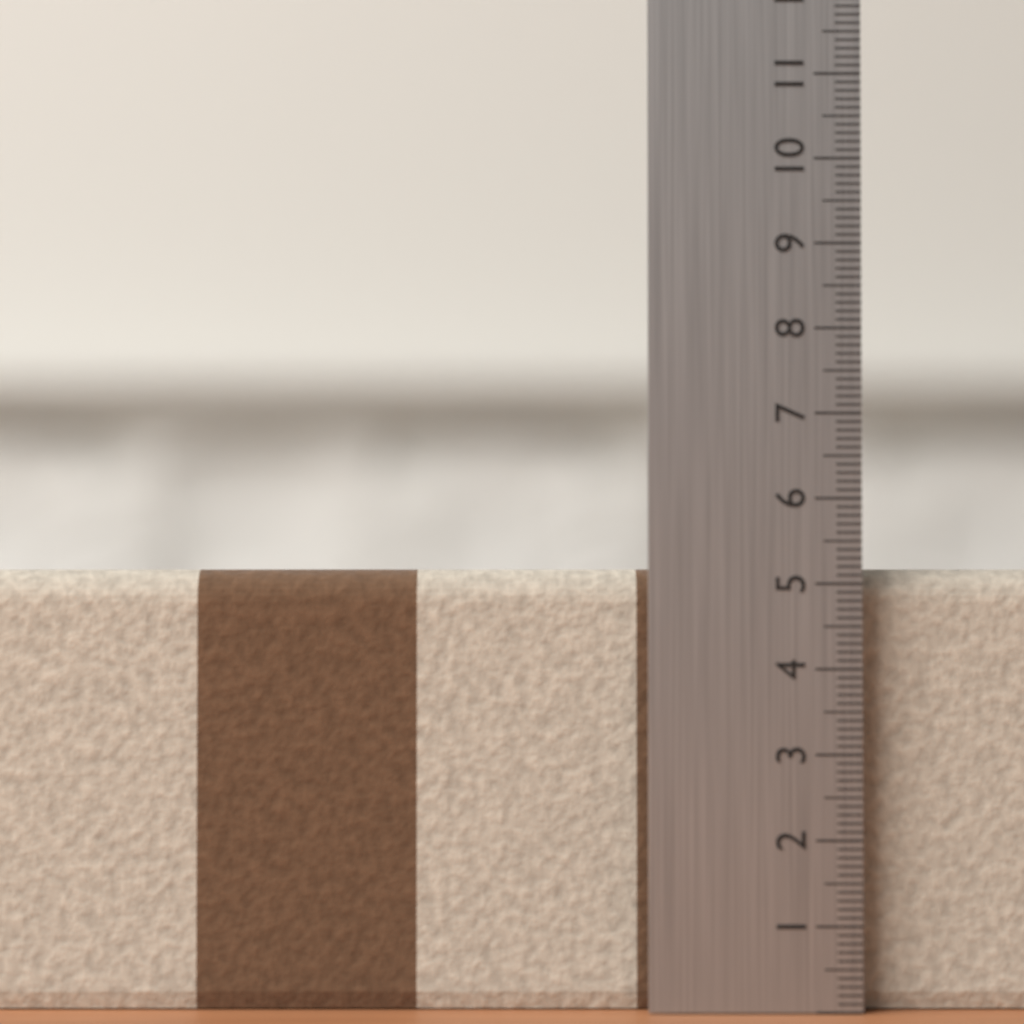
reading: 5.2 (no unit)
